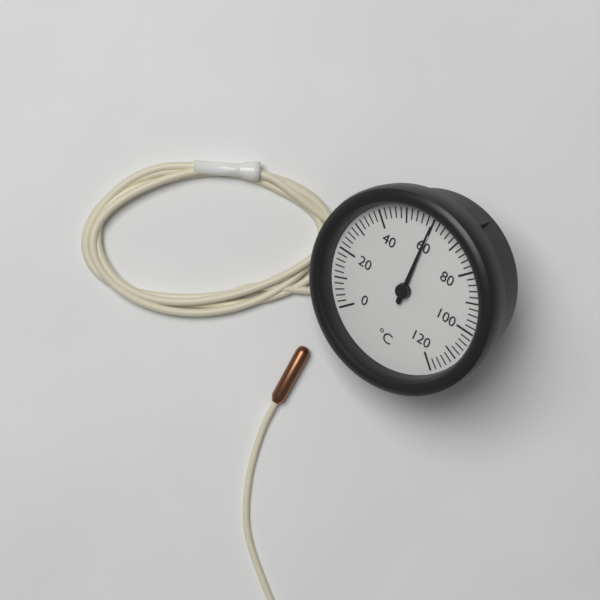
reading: 60 °C
